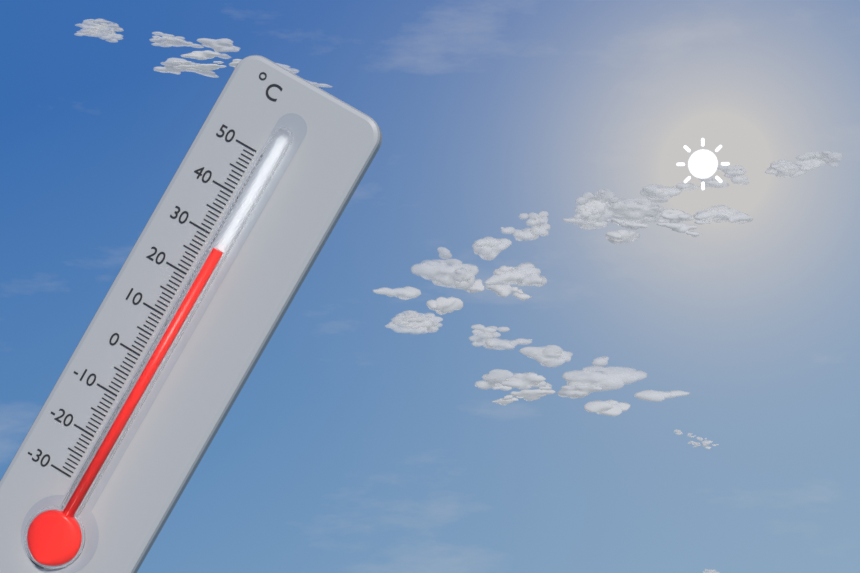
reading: 28 °C
